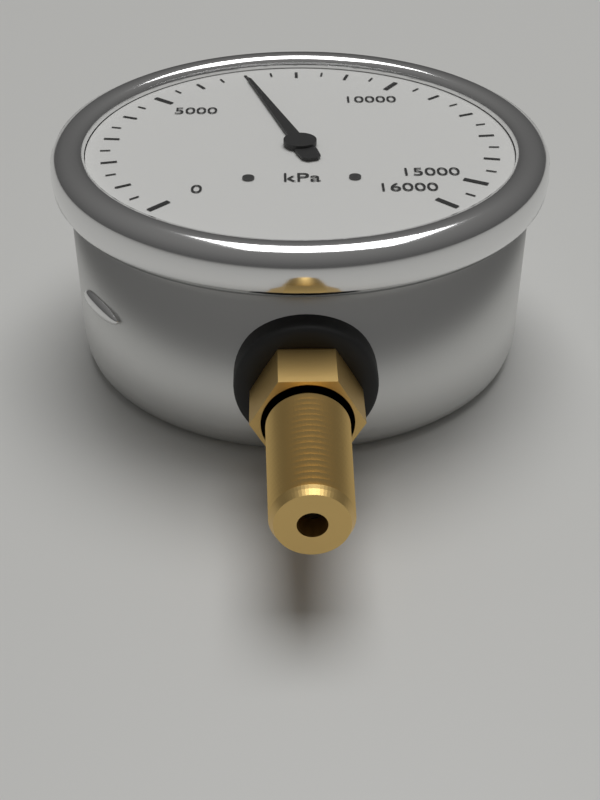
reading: 7000 kPa
